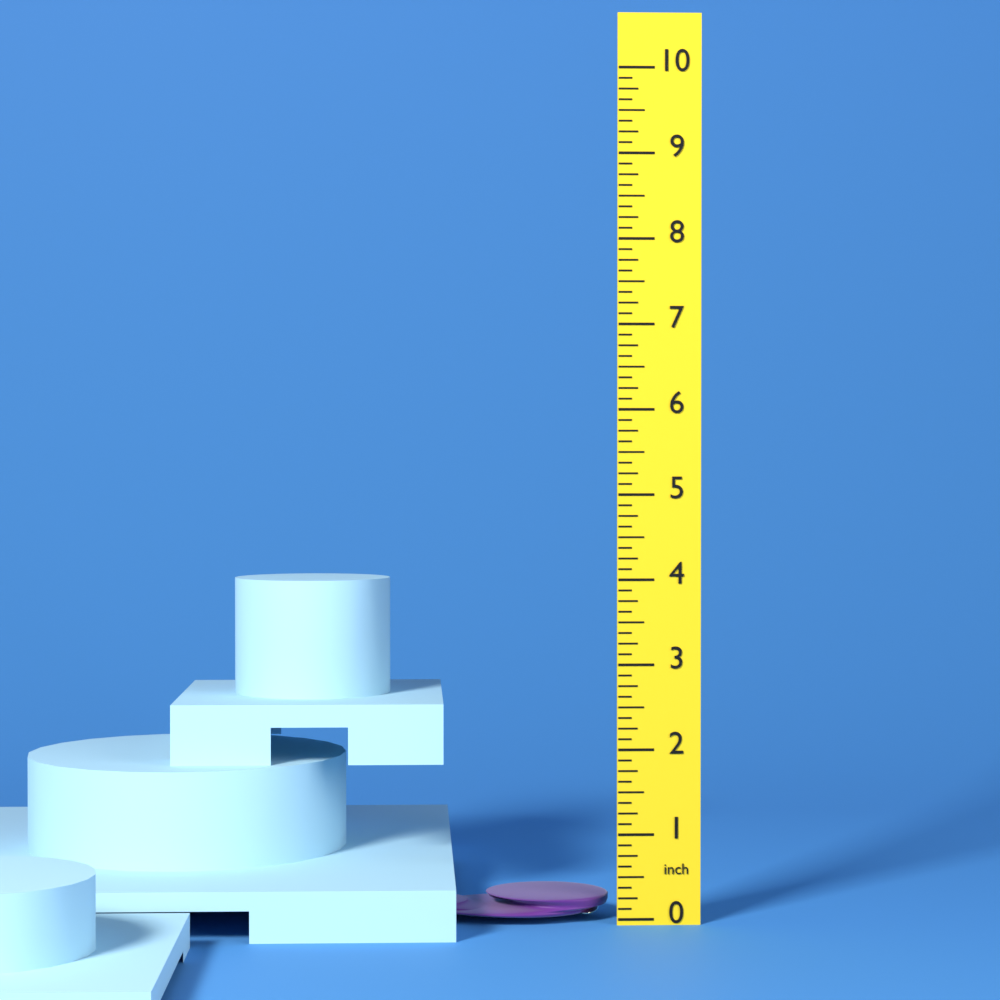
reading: 0.250 inch
